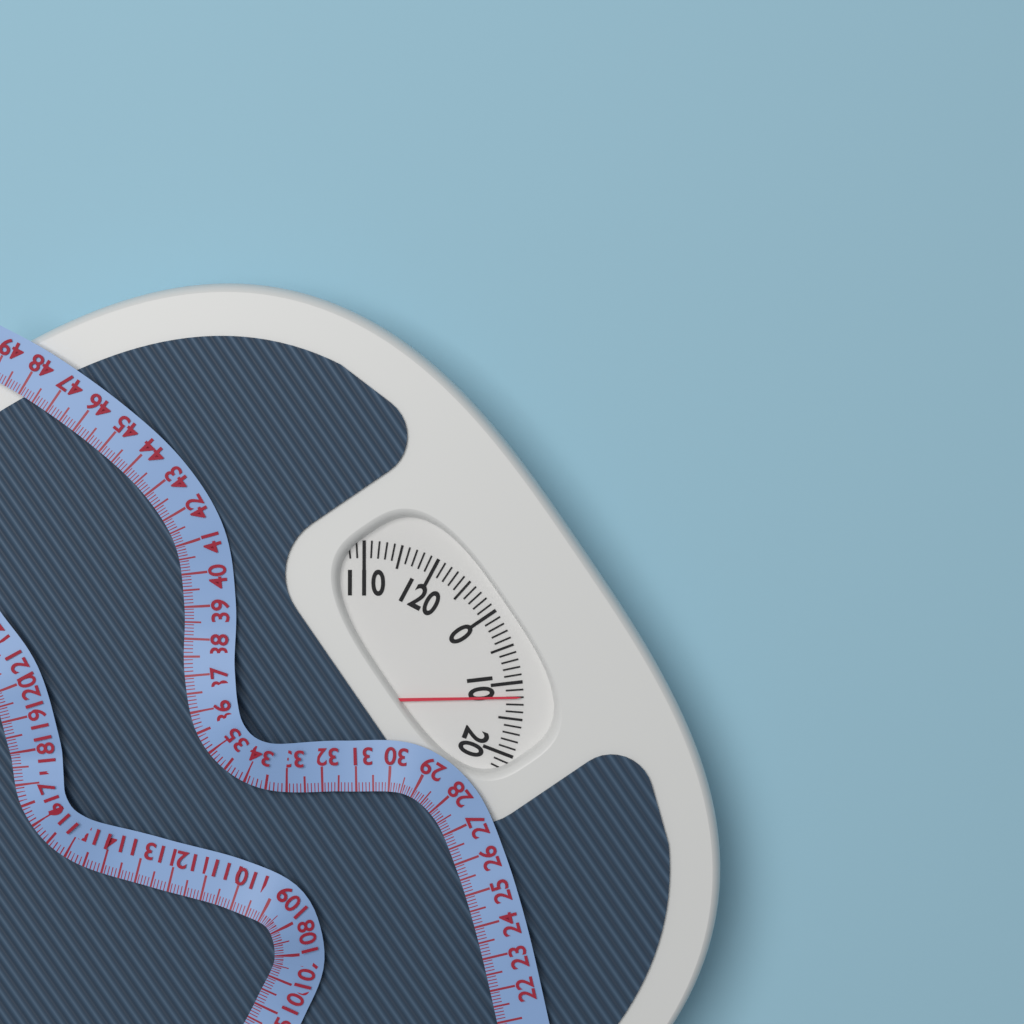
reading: 12 (no unit)
